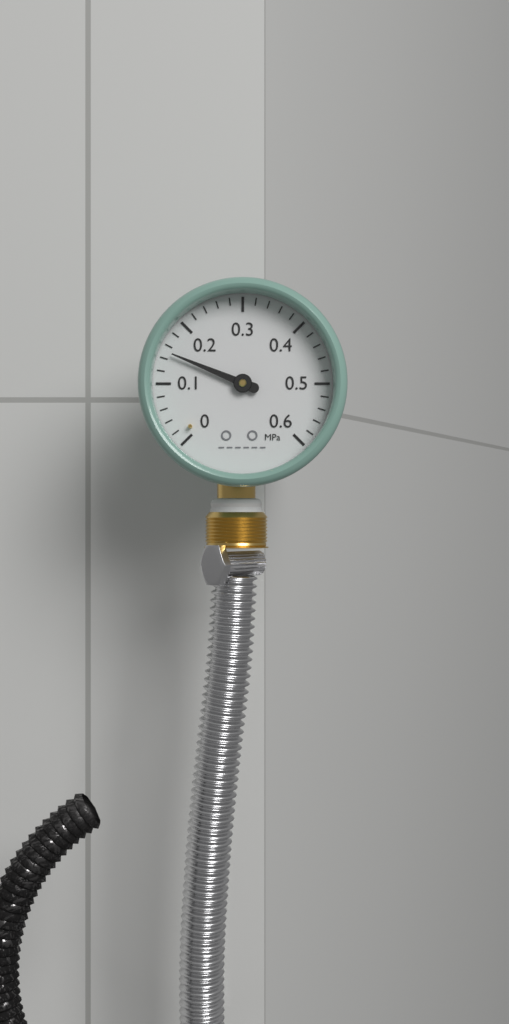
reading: 0.15 MPa
